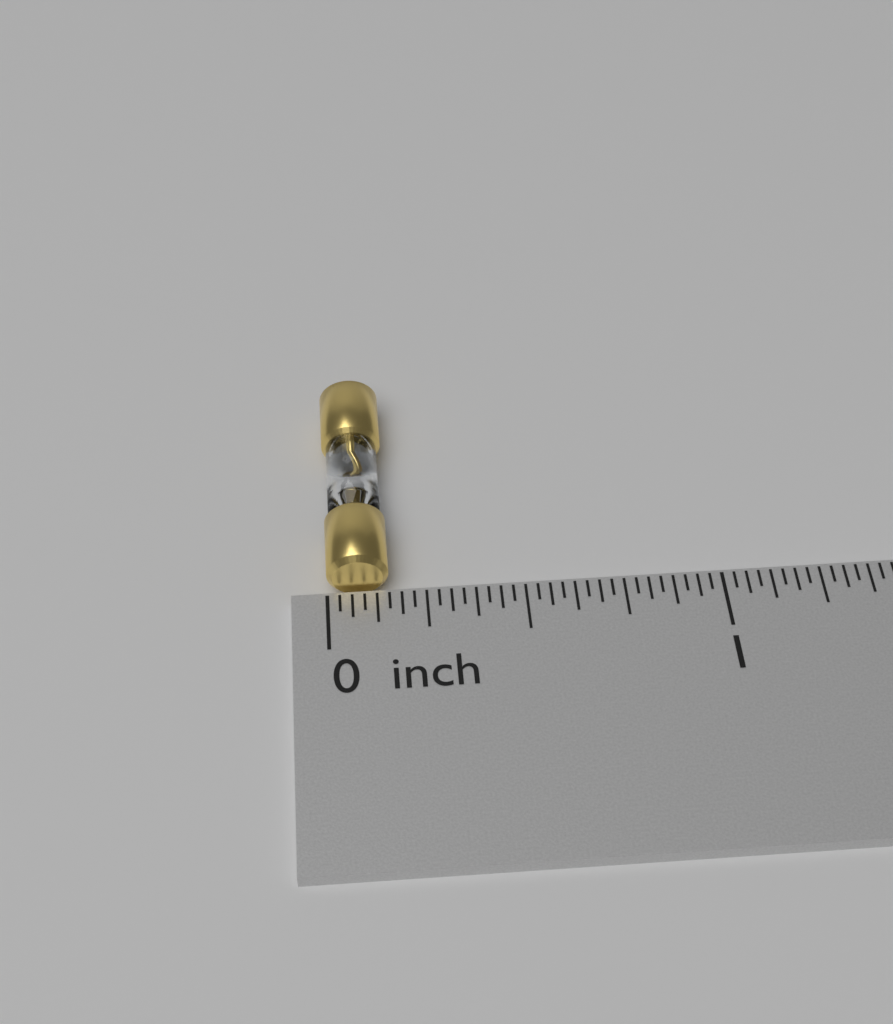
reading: 0.15625 inch
